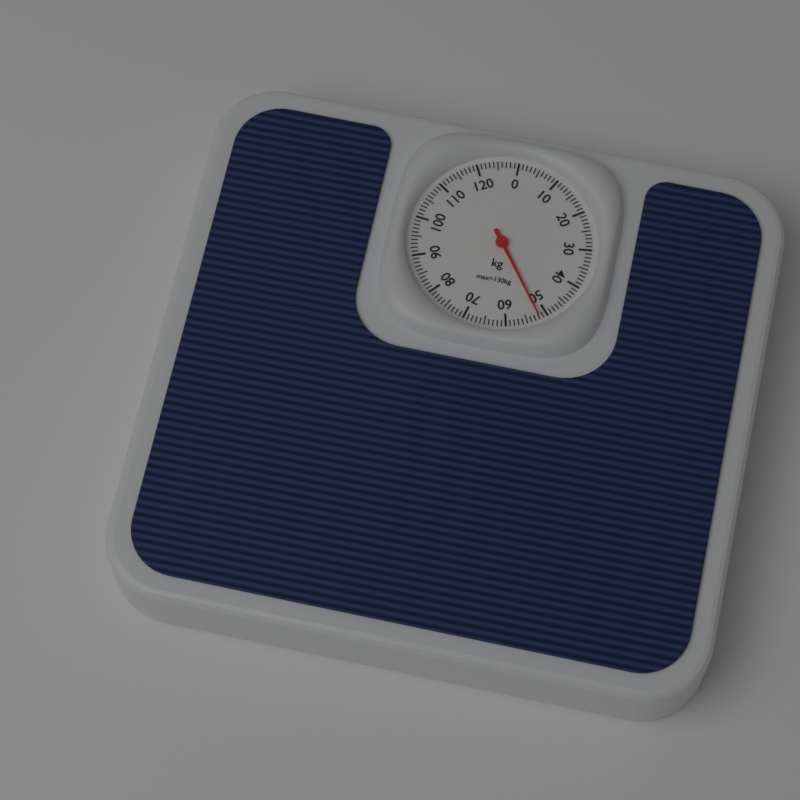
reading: 52 kg
